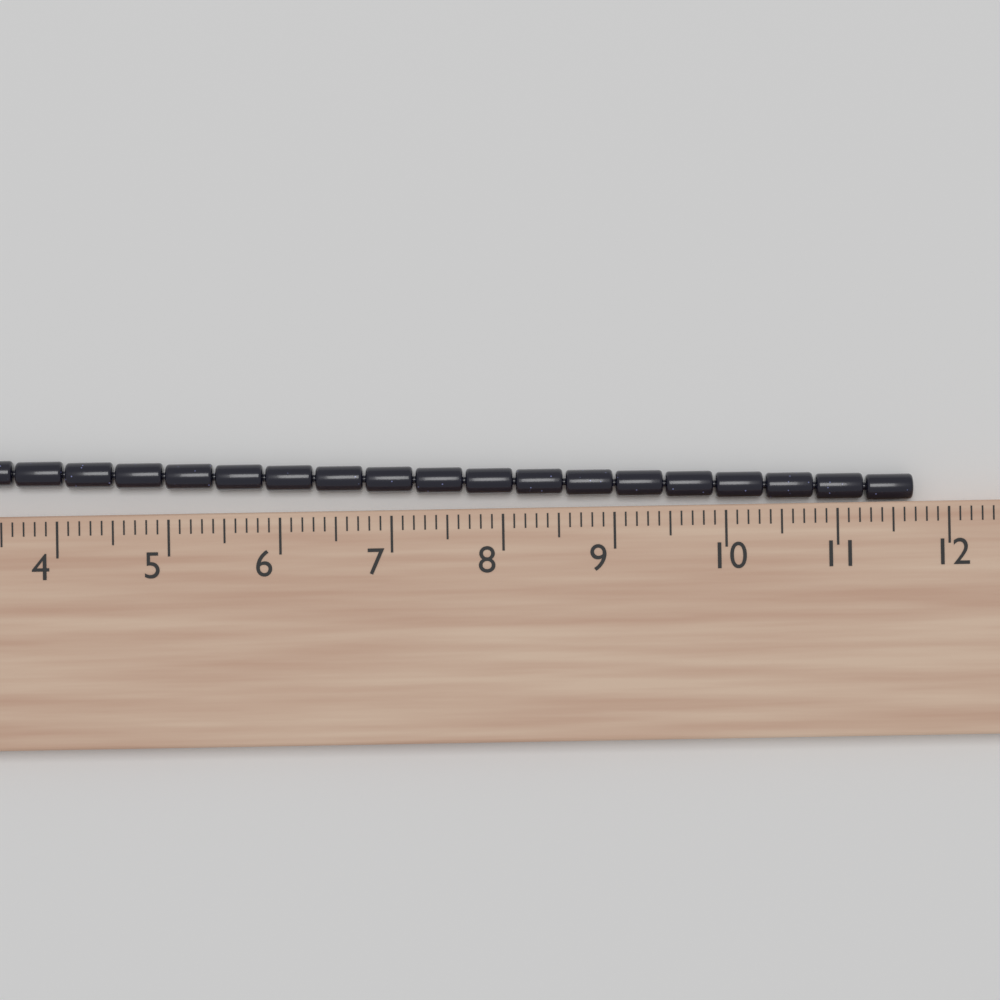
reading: 11.7 cm
